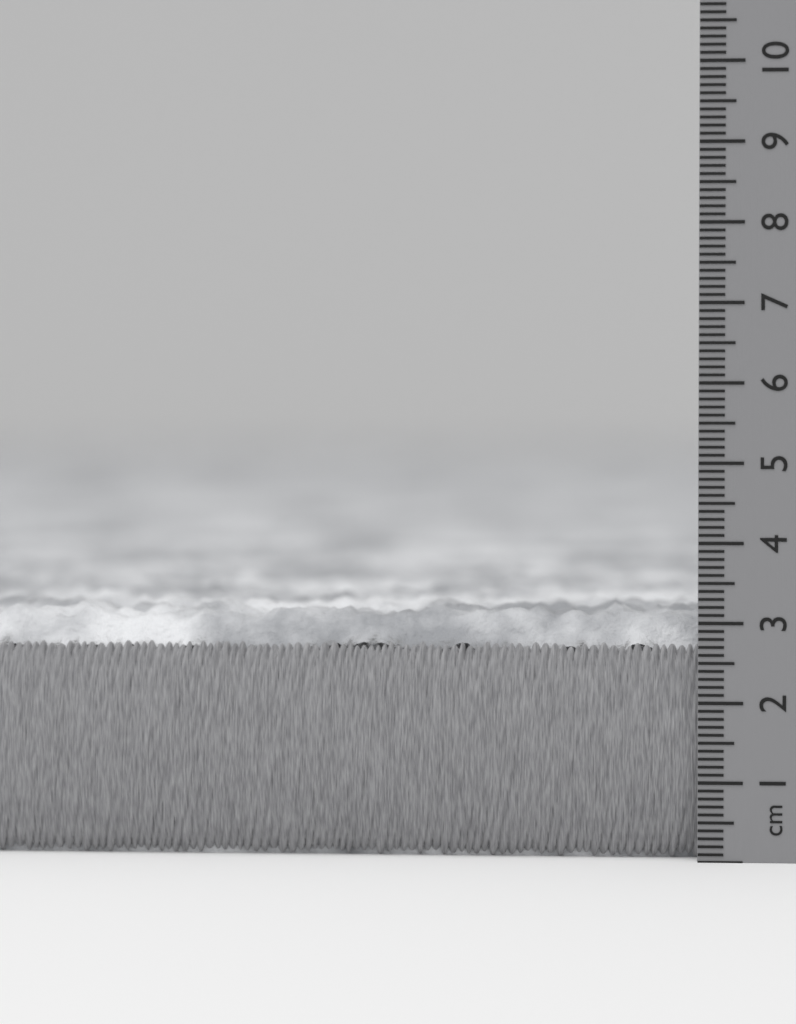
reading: 3.2 cm
